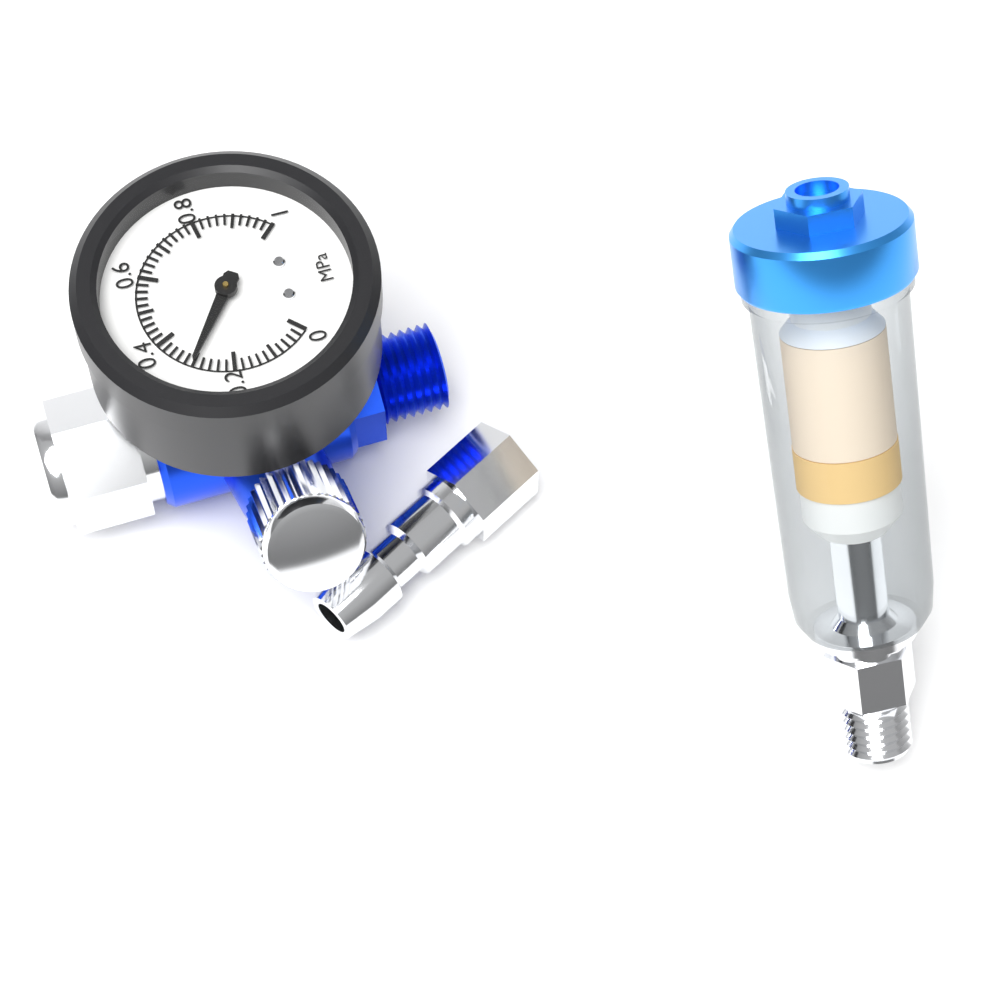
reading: 0.30 MPa
